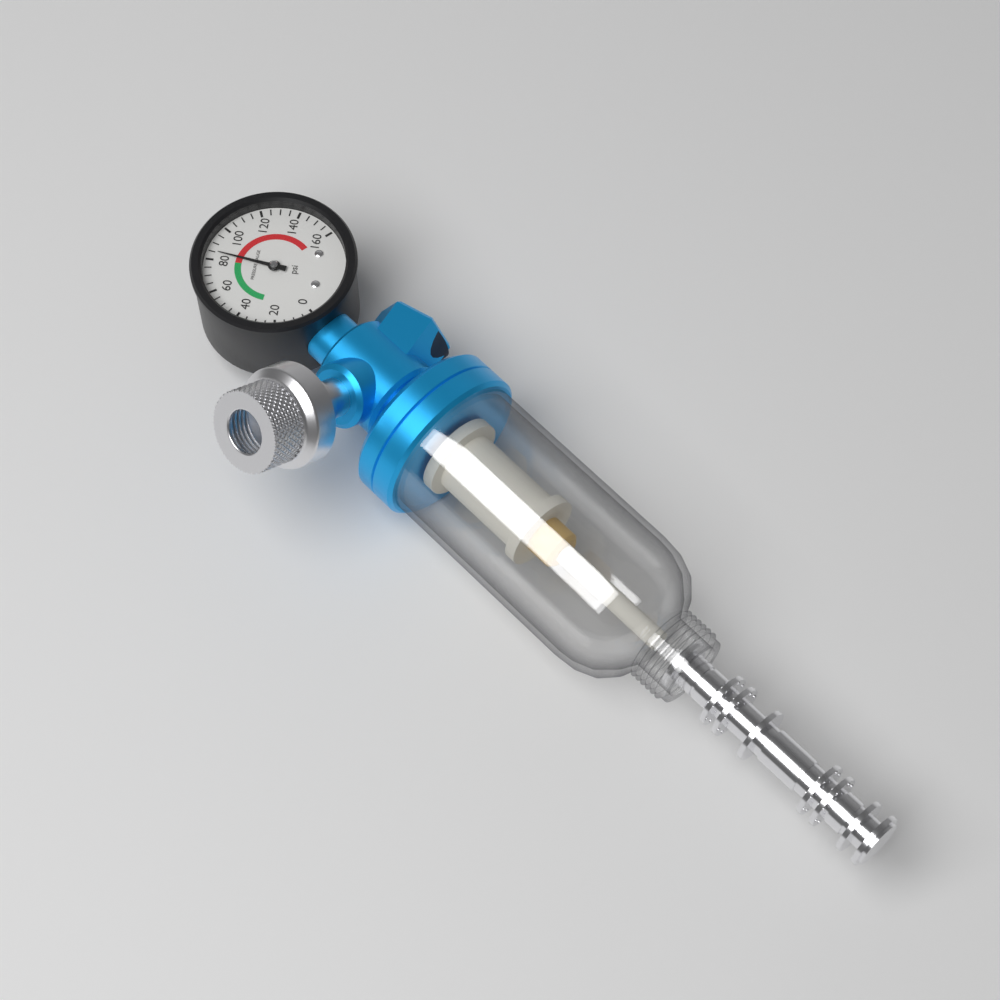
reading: 85 psi
